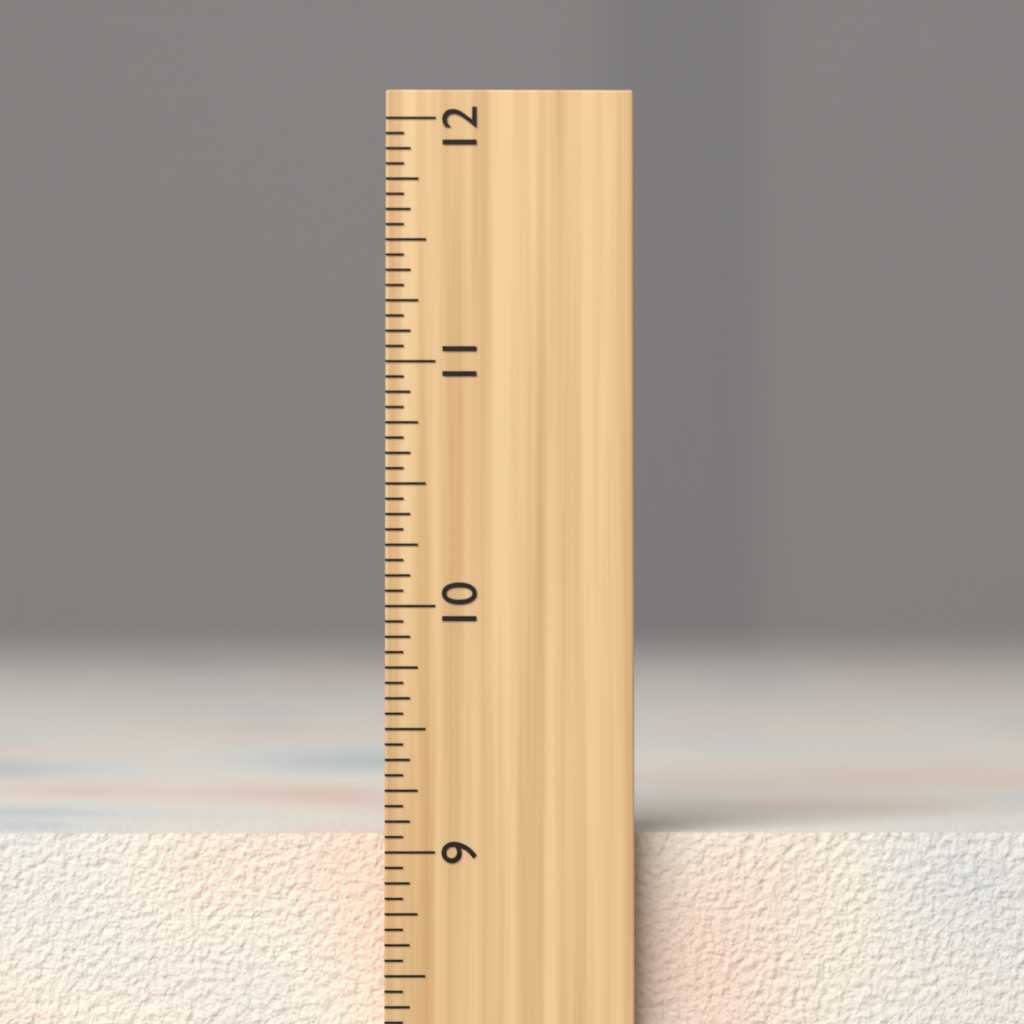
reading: 9.0625 inch
